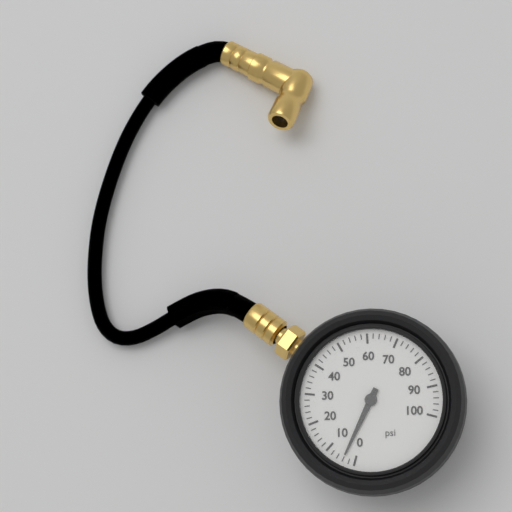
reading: 4 psi
